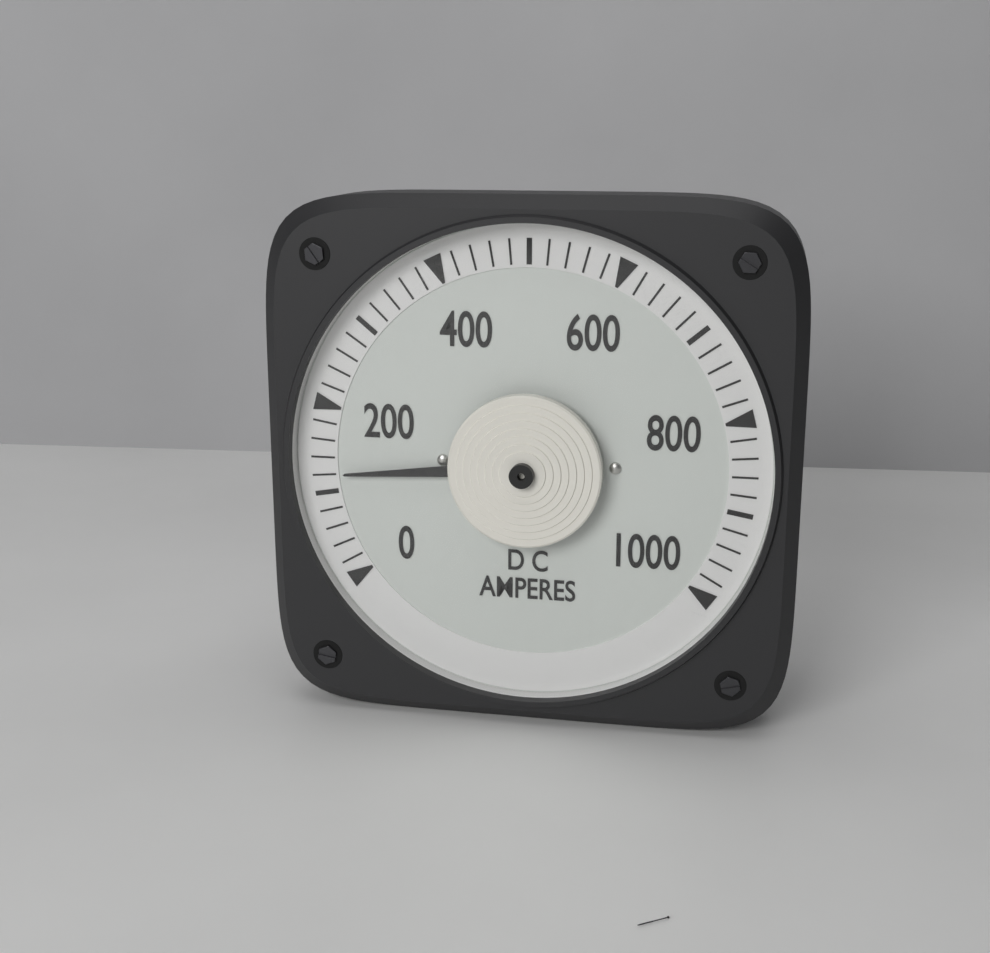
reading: 120 A
